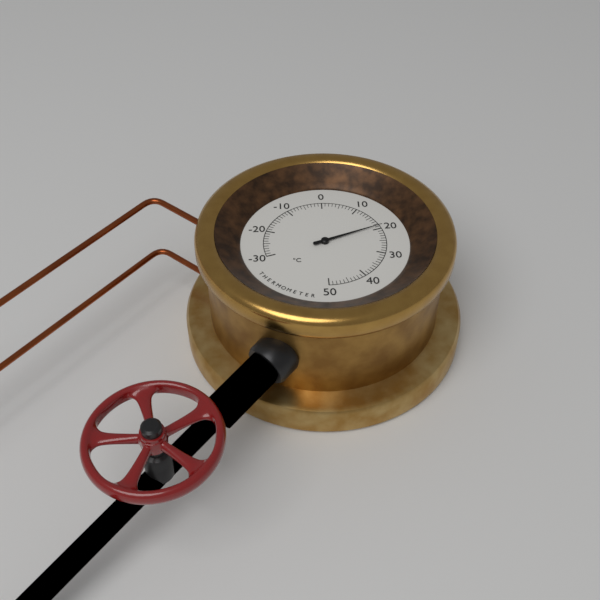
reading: 19 °C
